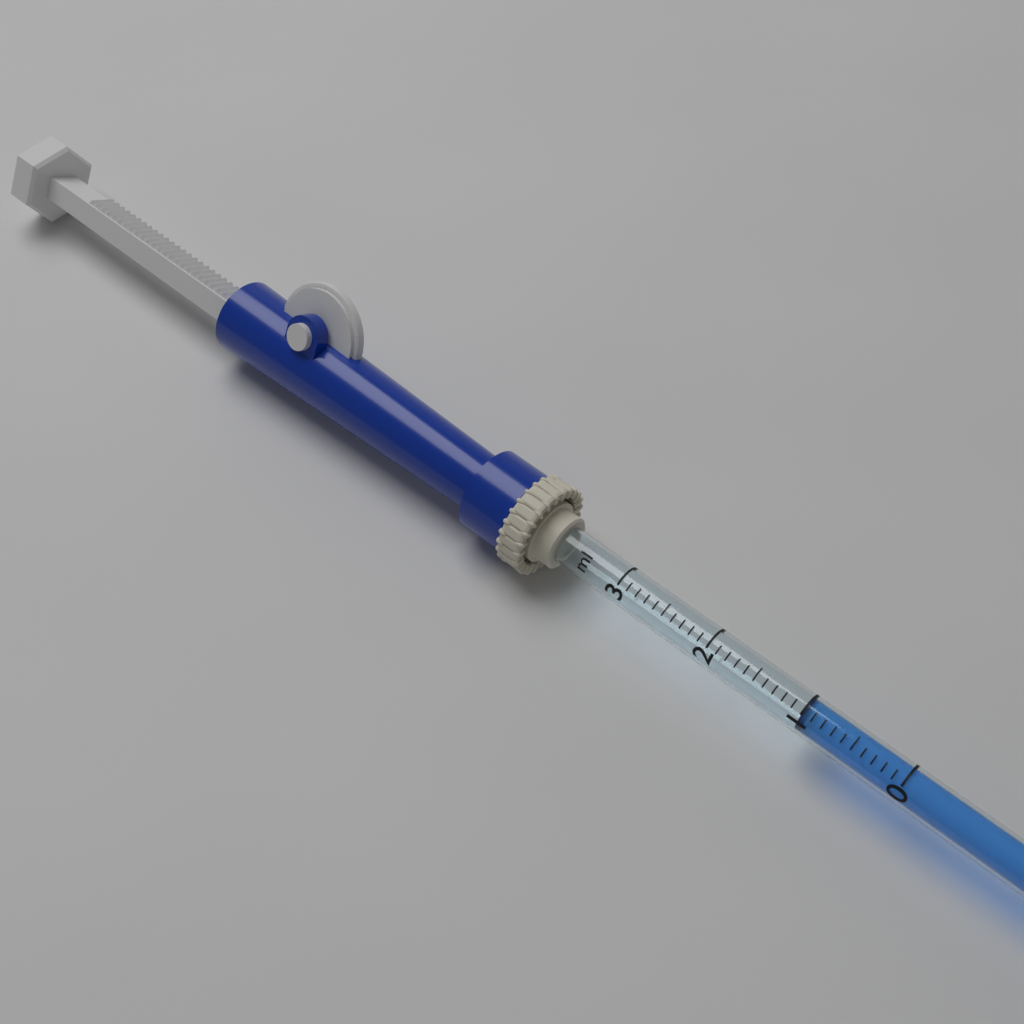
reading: 1.0 ml
